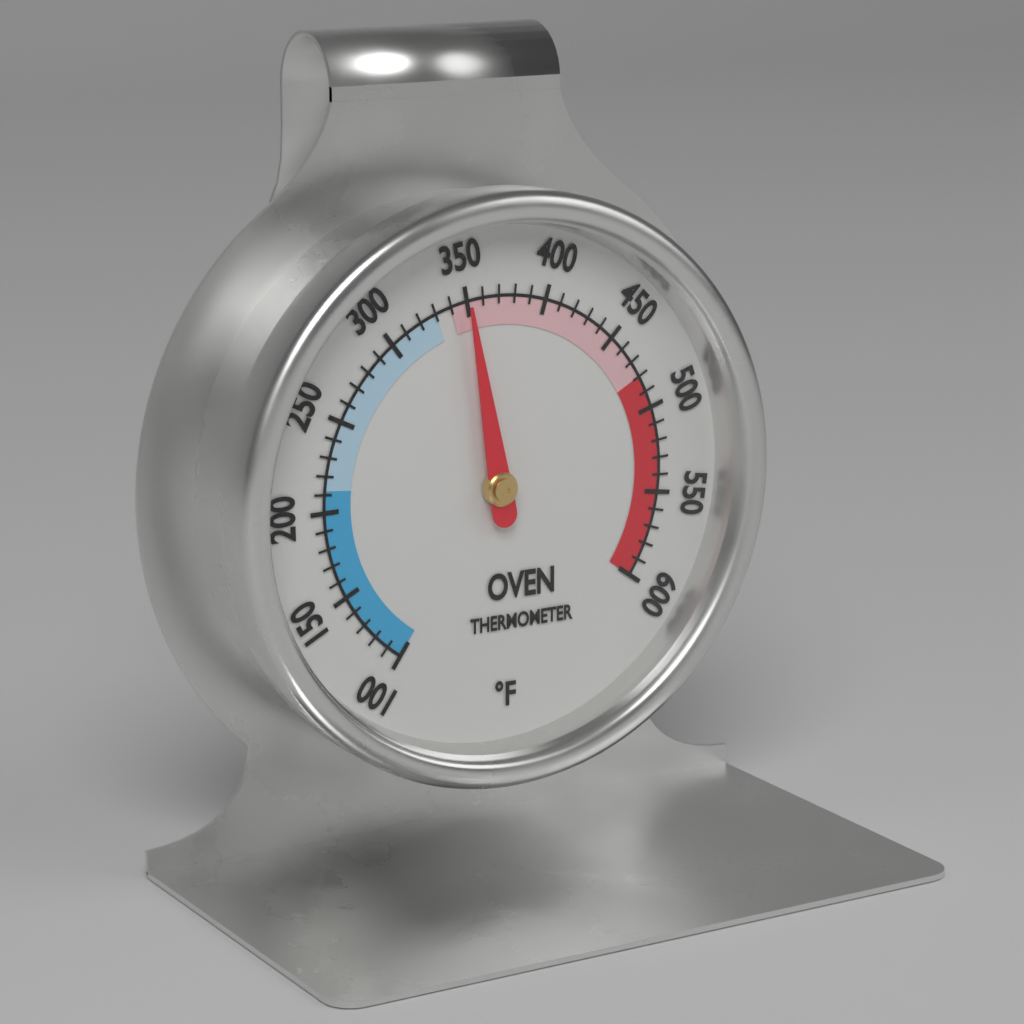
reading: 350 °F
